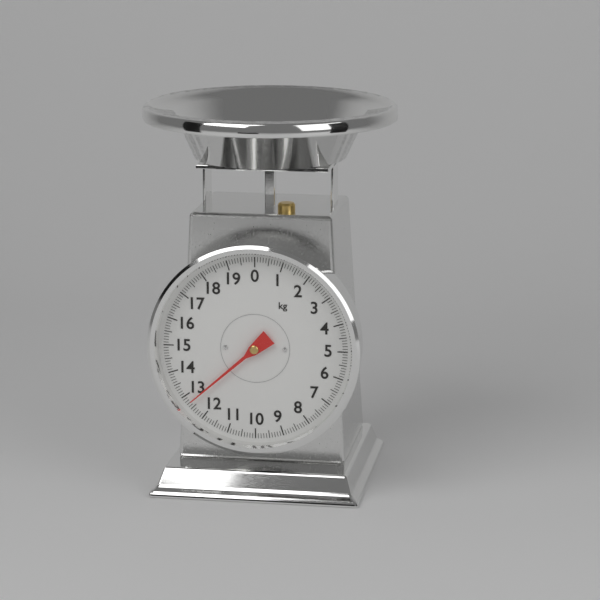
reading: 12.7 kg
